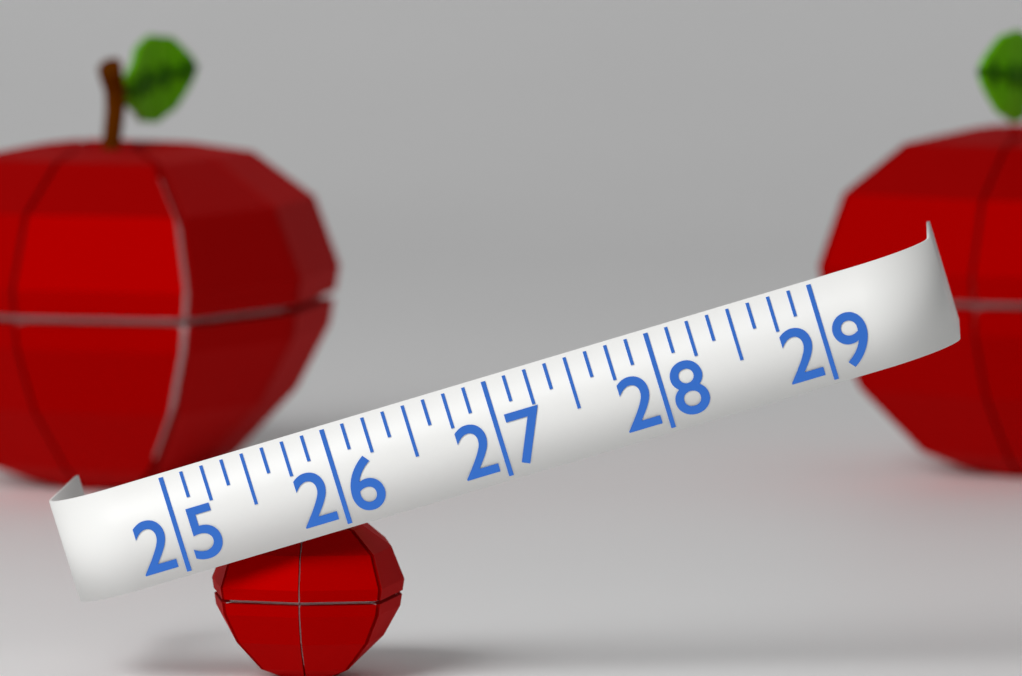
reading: 26.250 (no unit)
